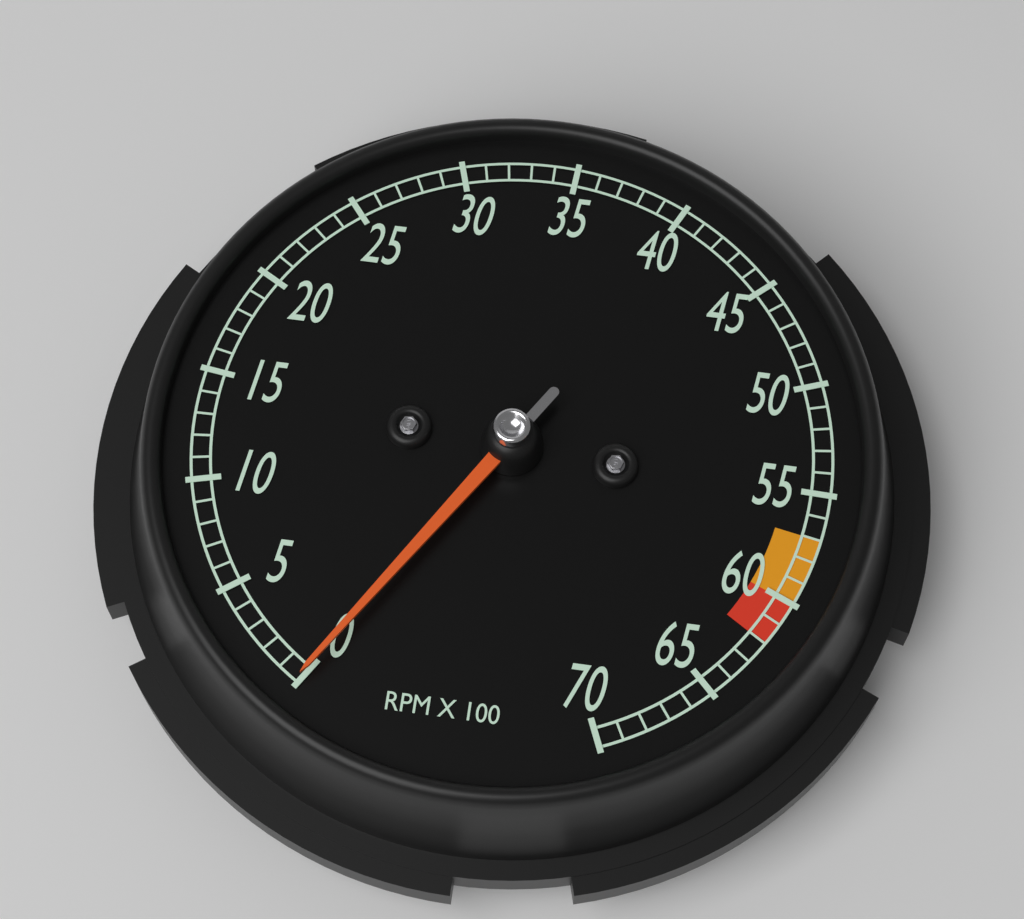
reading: 0 RPM
